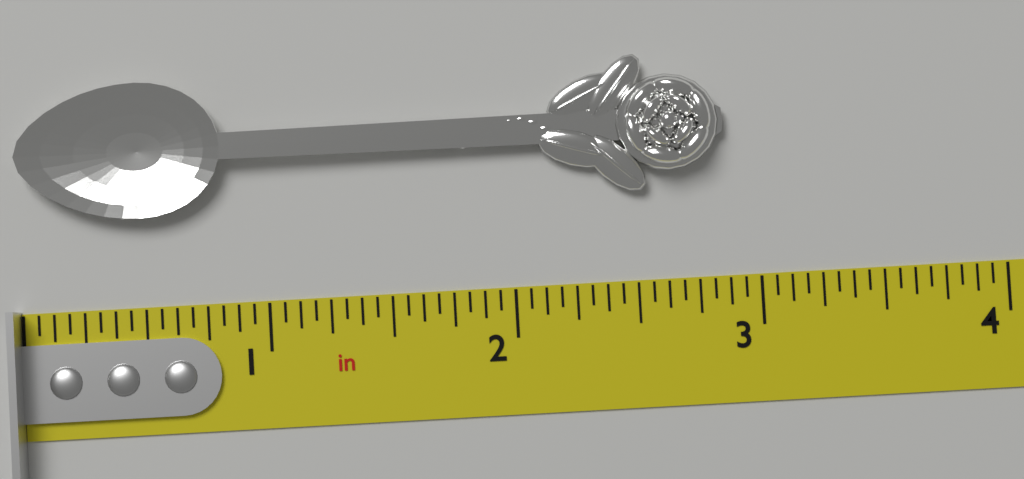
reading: 2.8750 in
